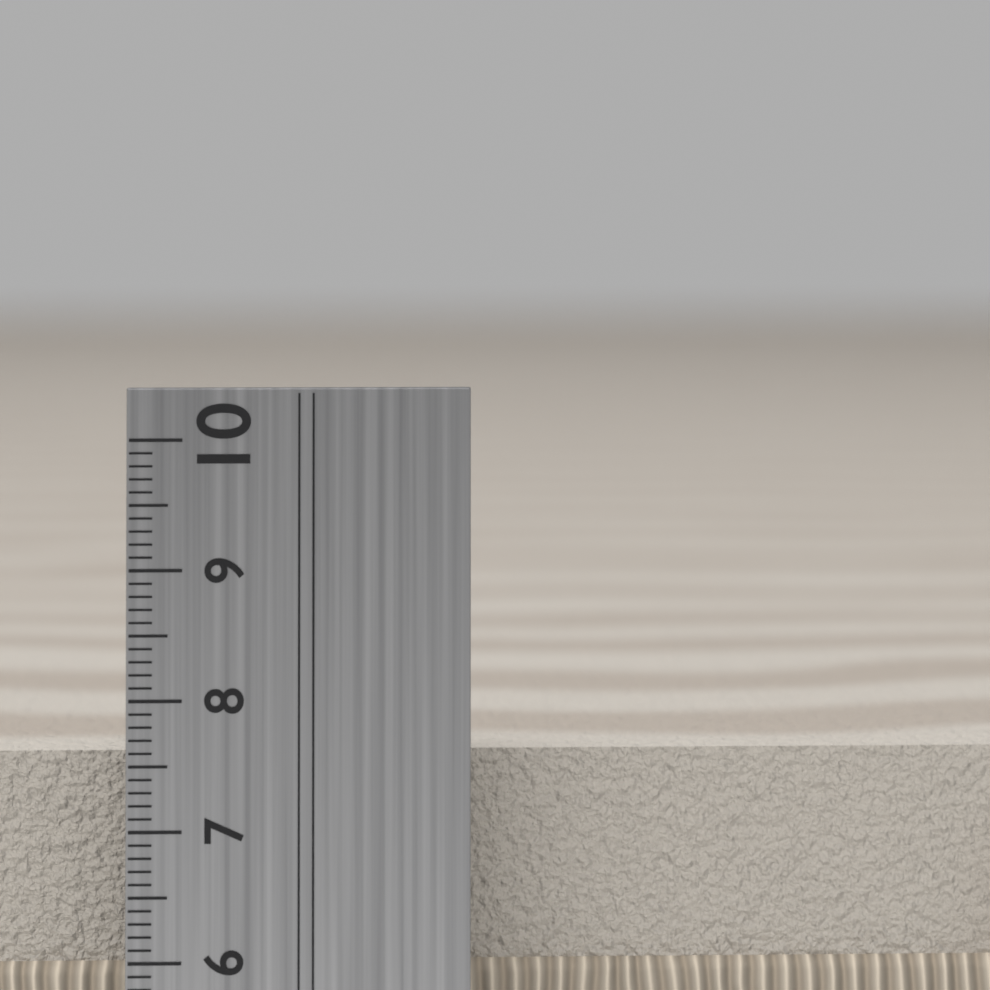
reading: 7.5 cm
